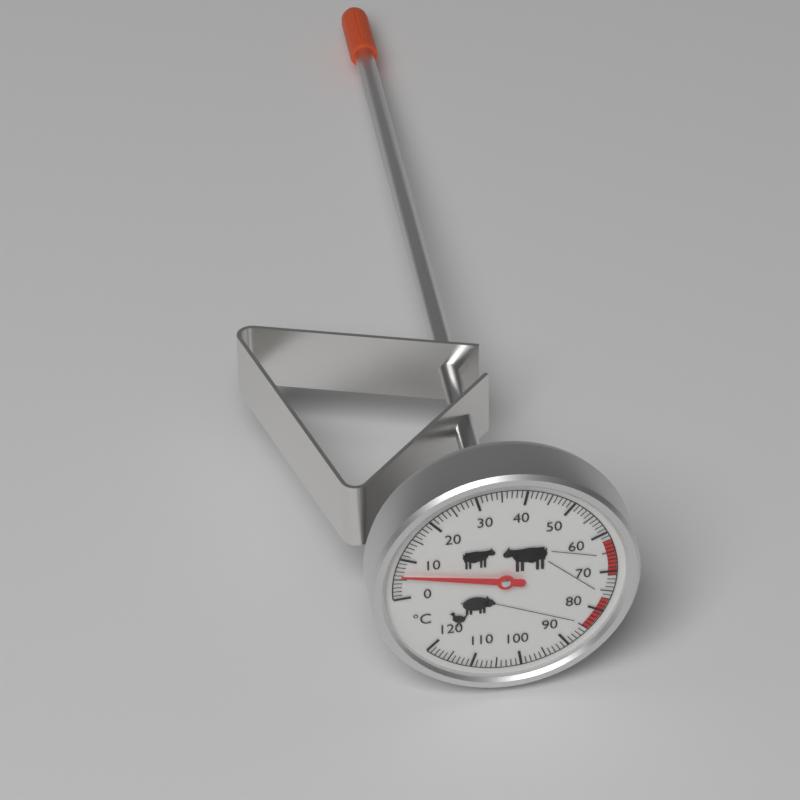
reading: 6 °C
